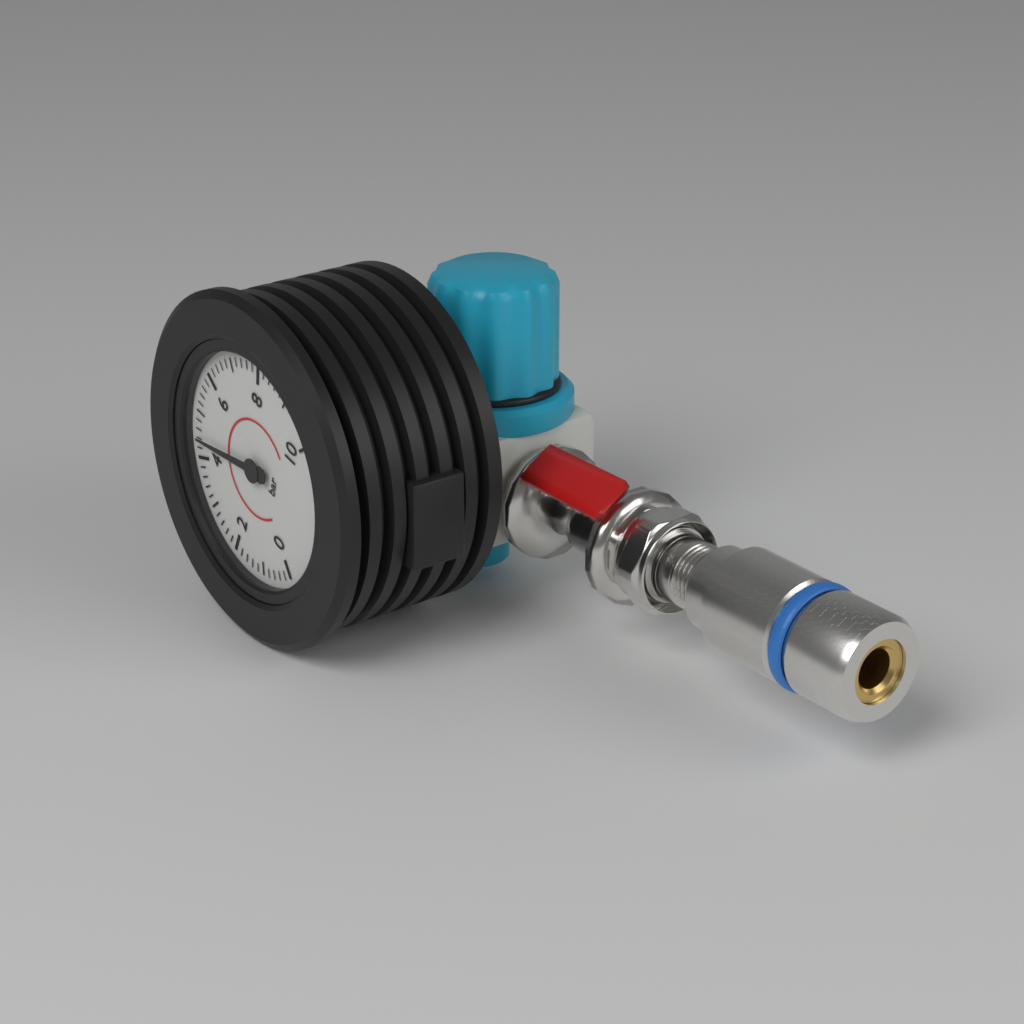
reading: 4.4 bar
